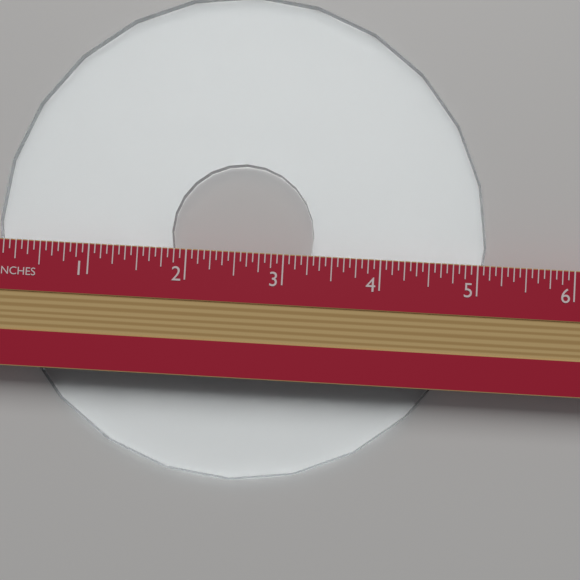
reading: 5.1250 in
